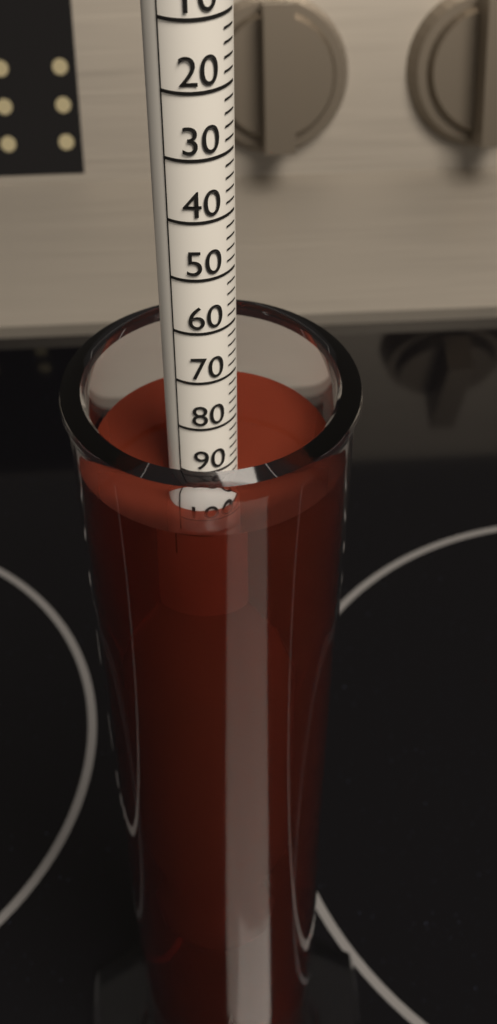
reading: 96 (no unit)
